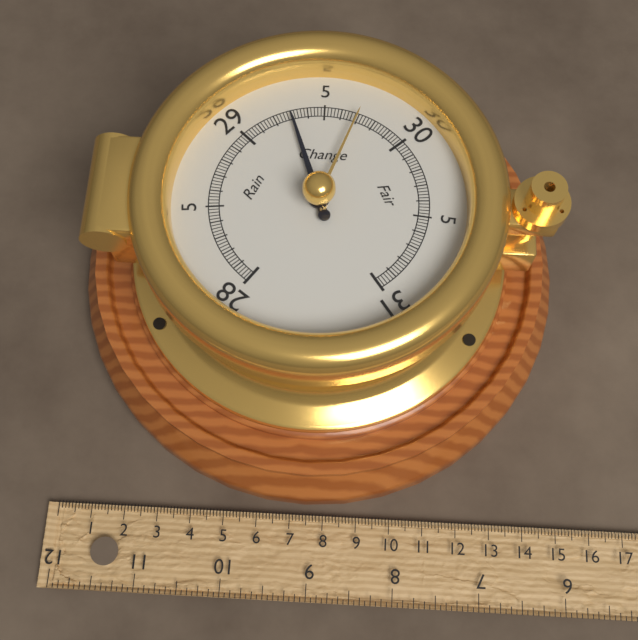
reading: 29.30 inHg
